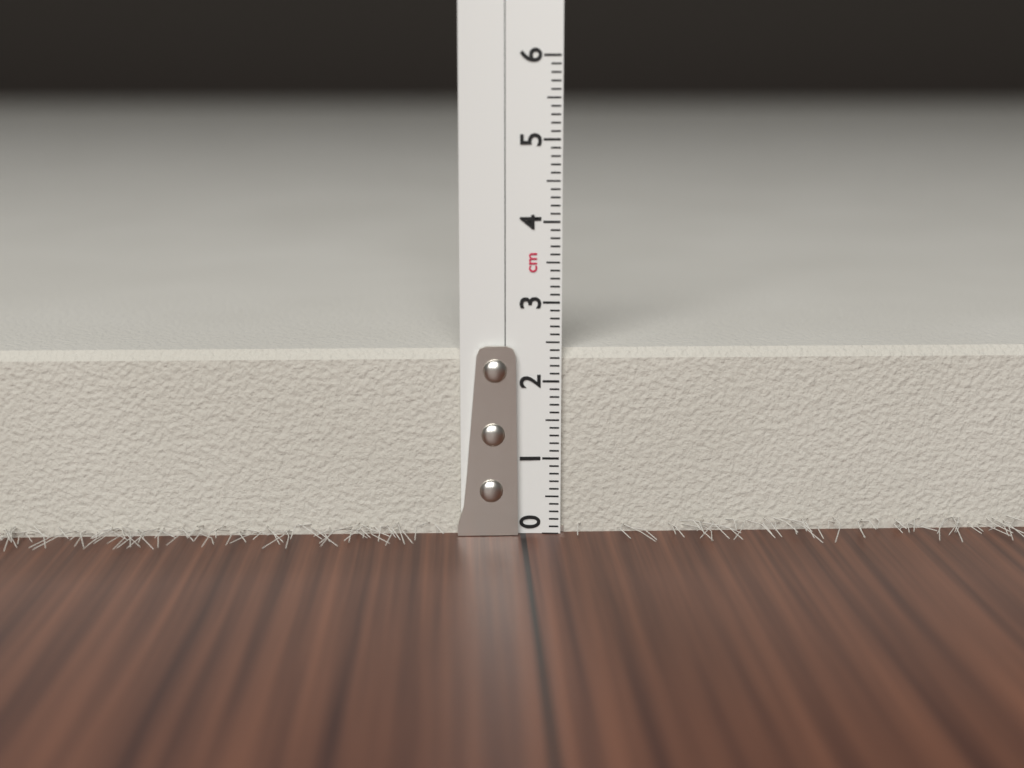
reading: 2.4 cm
